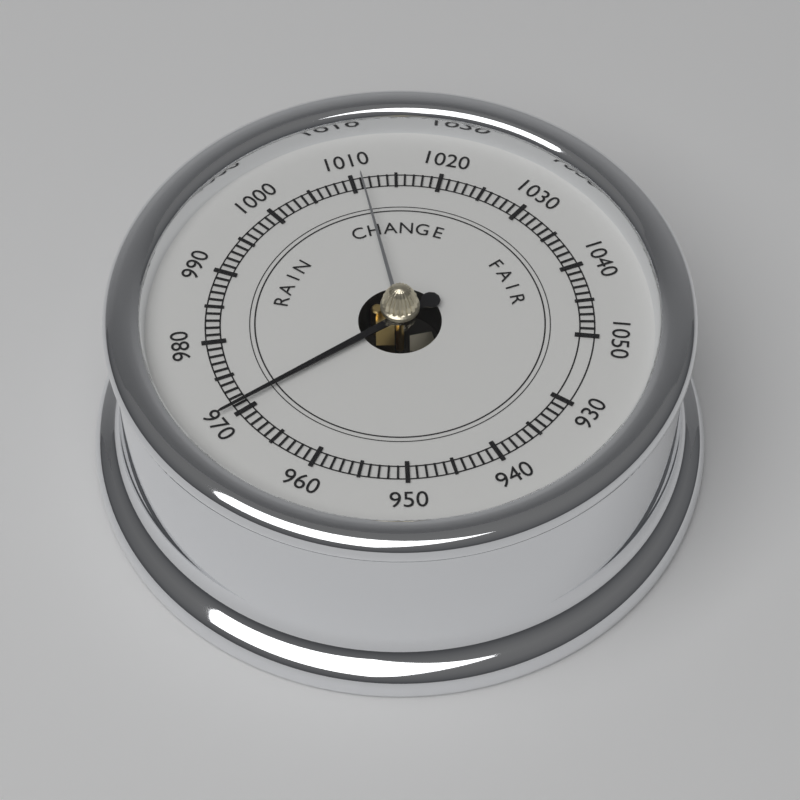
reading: 971 (no unit)
